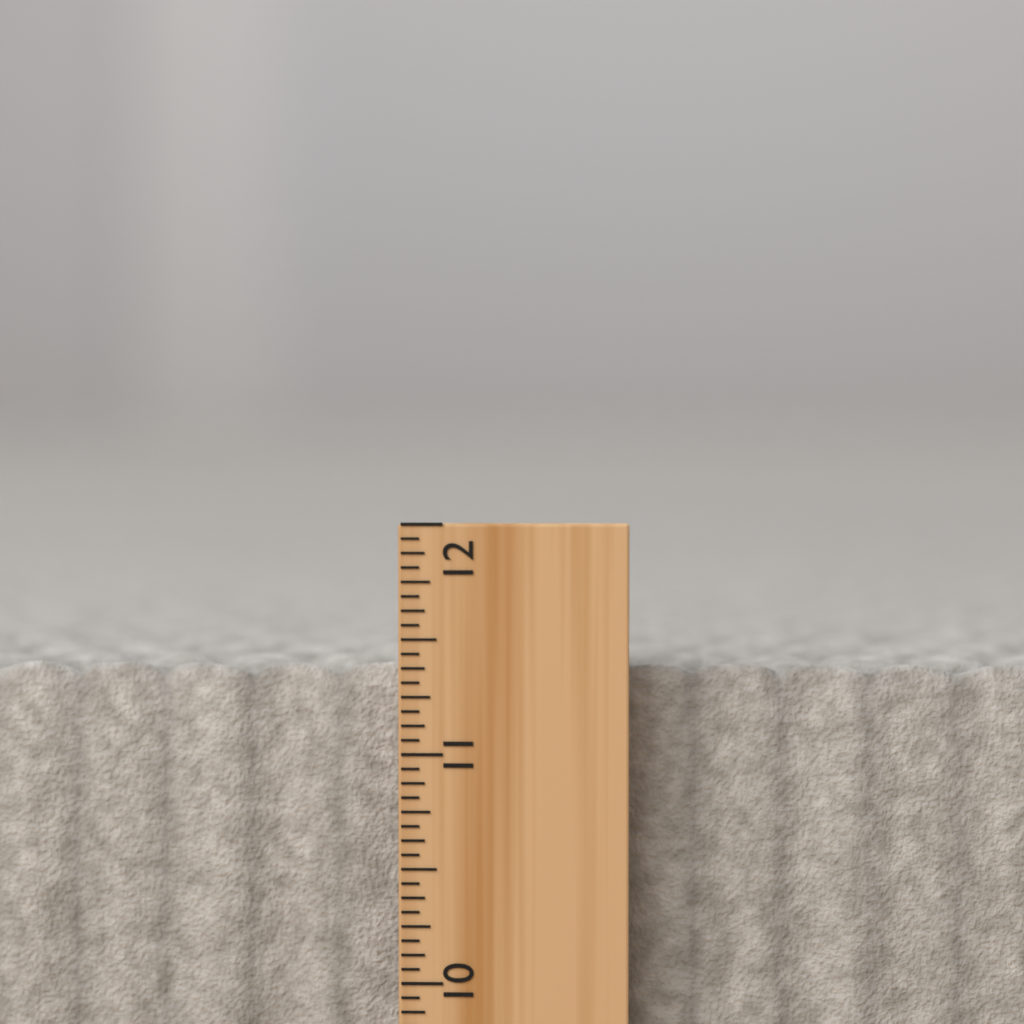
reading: 11.3750 inch
